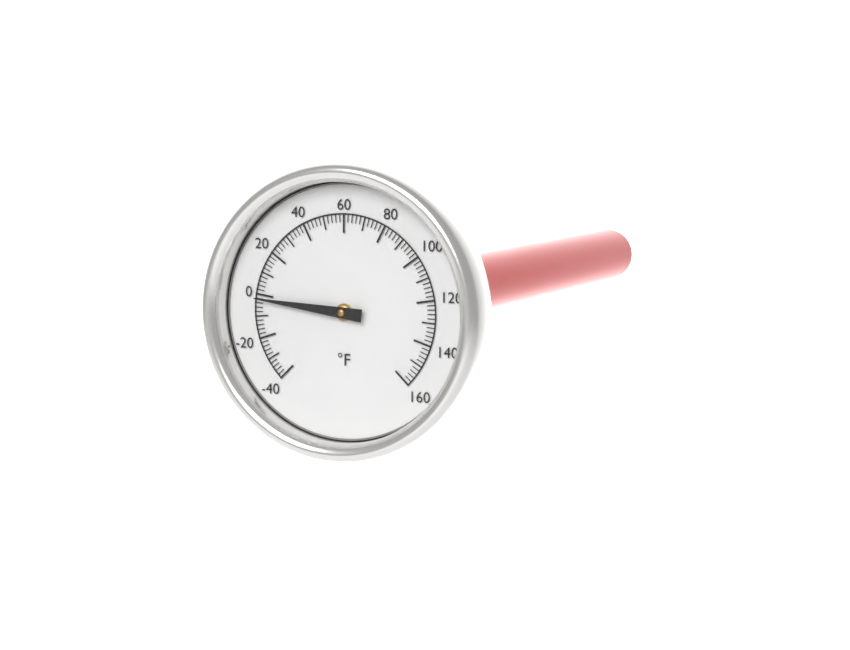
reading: -2 °F
